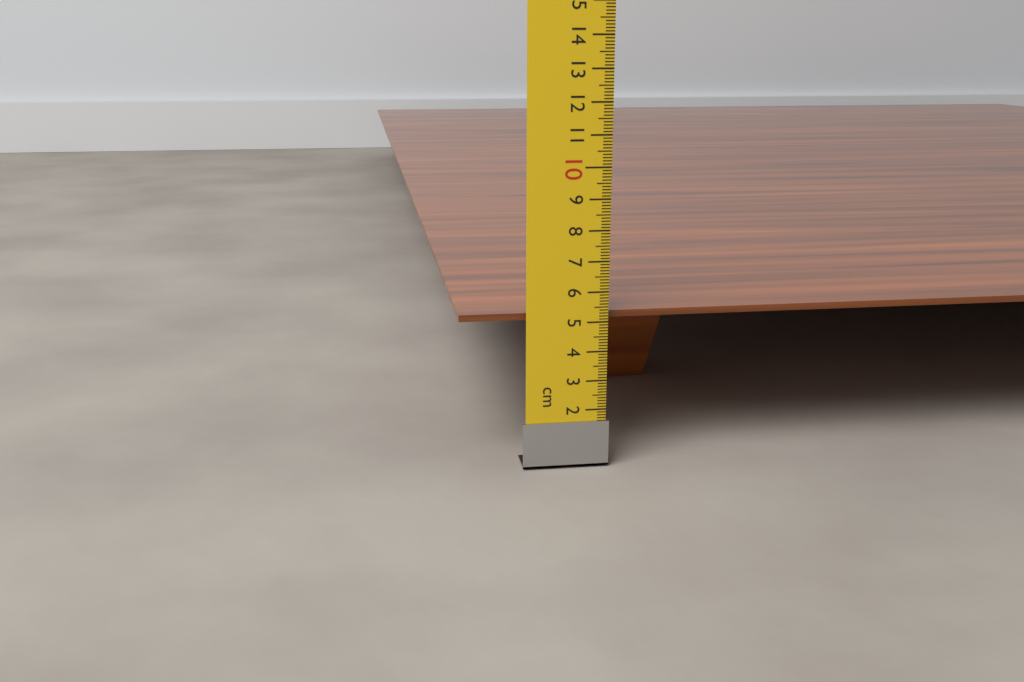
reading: 5.3 cm
